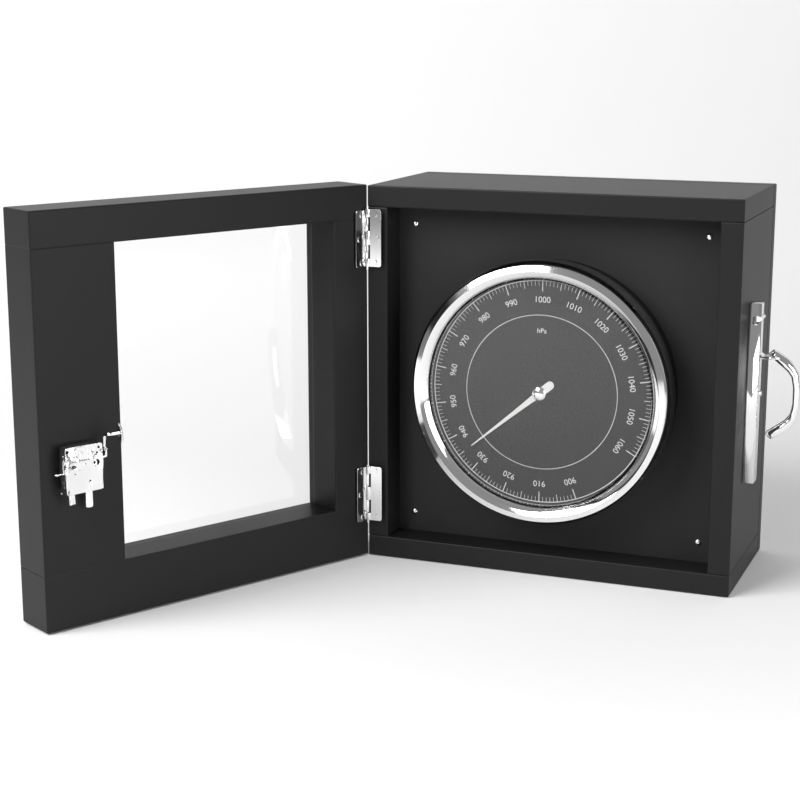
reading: 935 hPa
